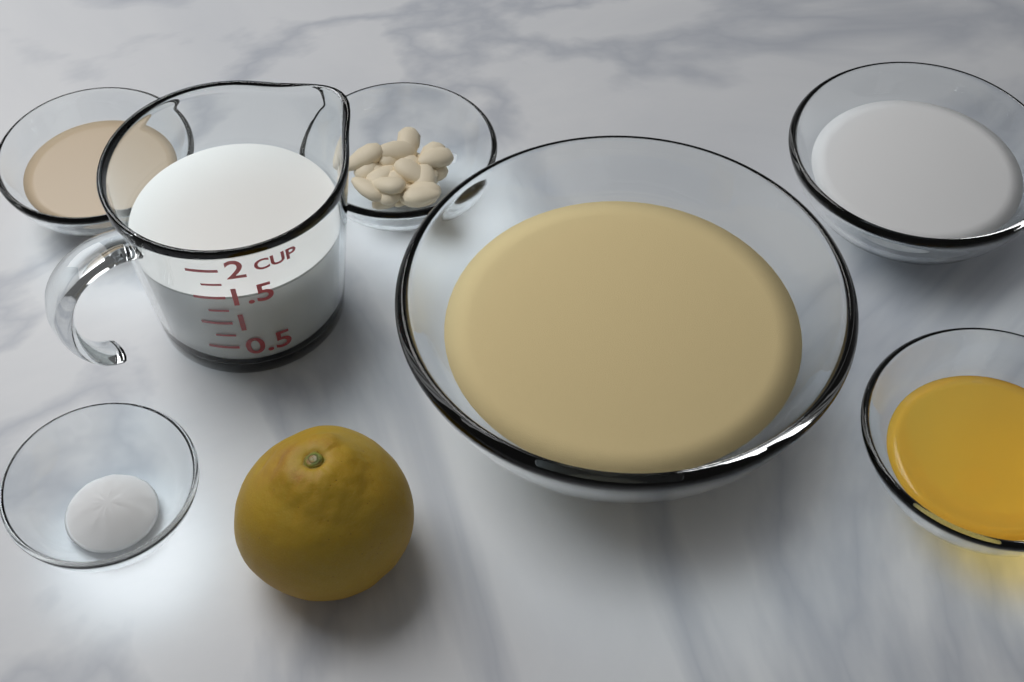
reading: 1.50 cup
